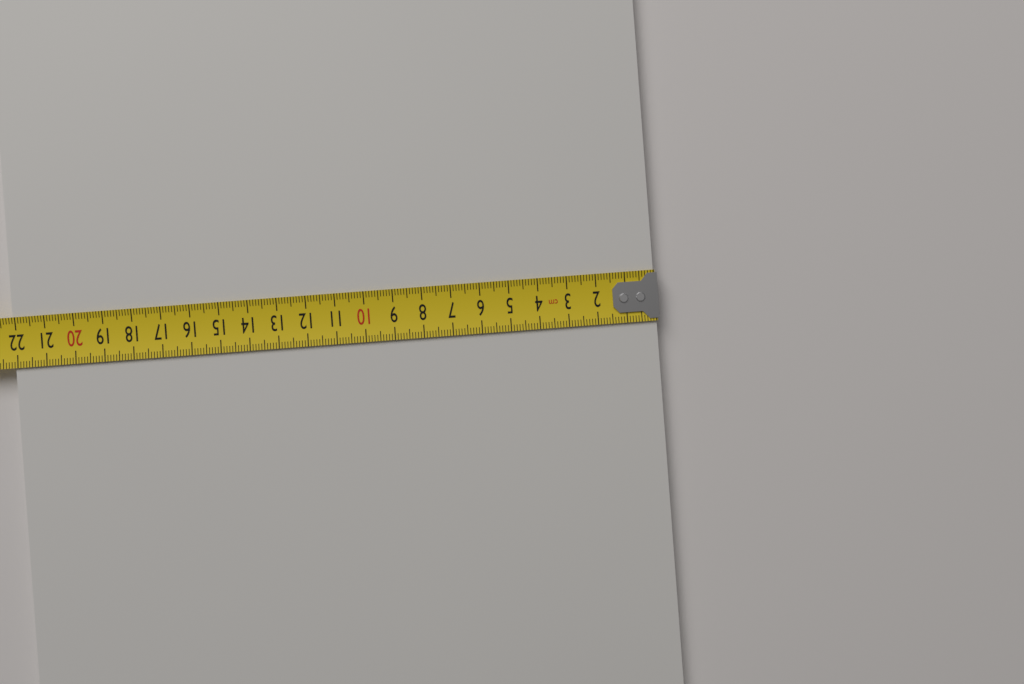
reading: 22.1 cm
